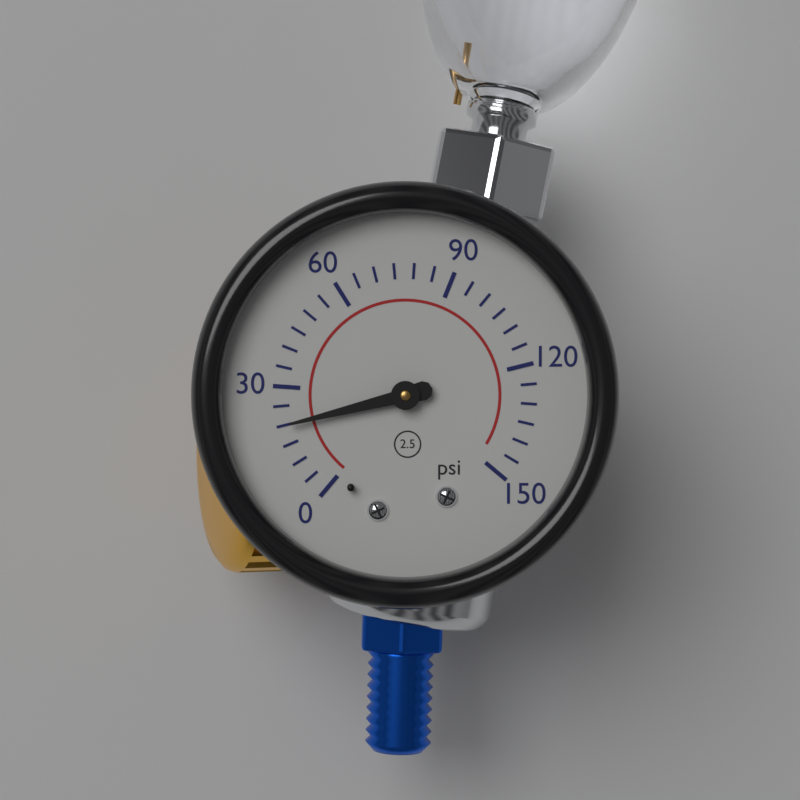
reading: 20 psi
